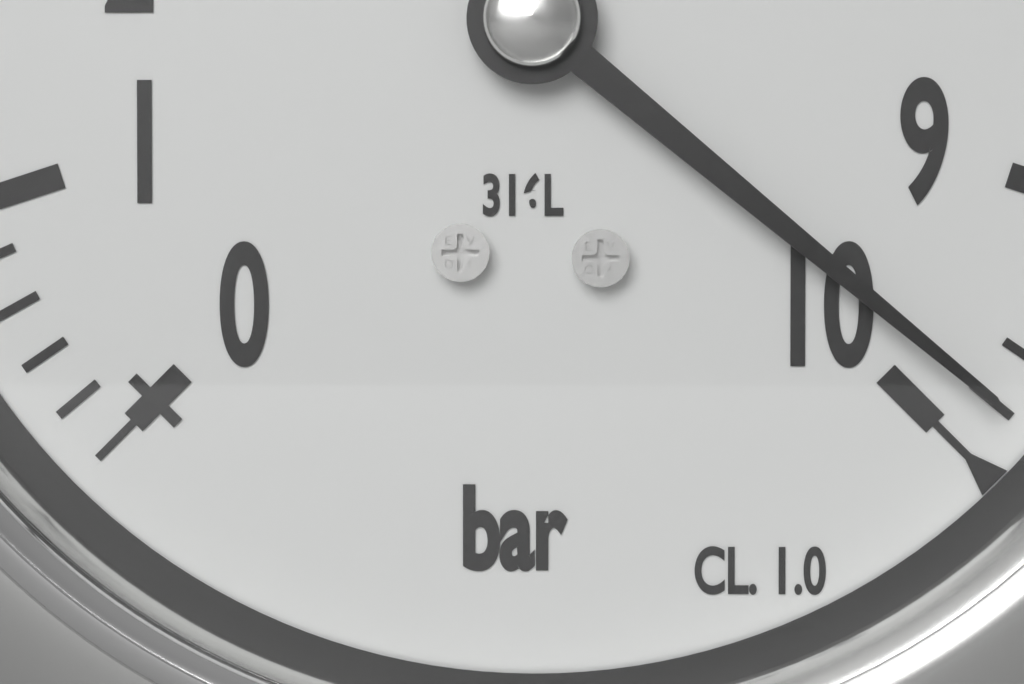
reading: 9.8 bar
